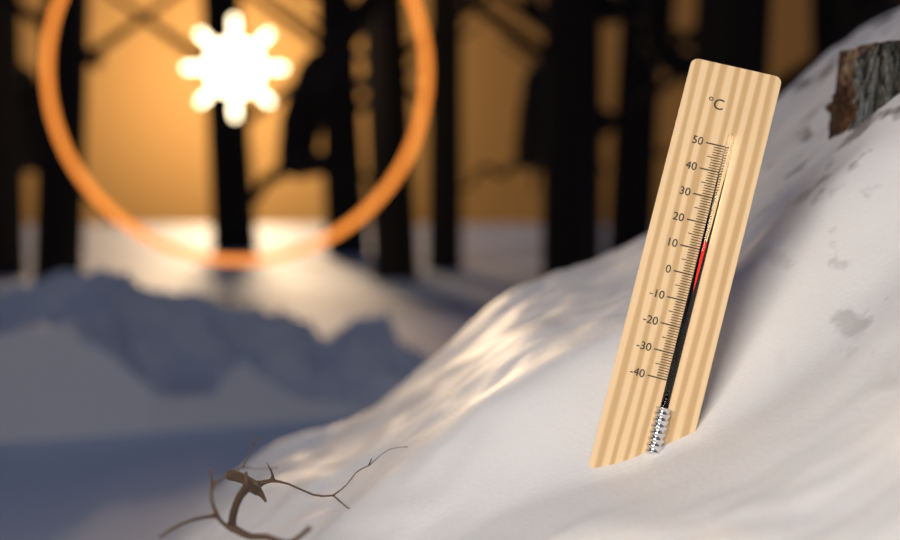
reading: 13 °C
